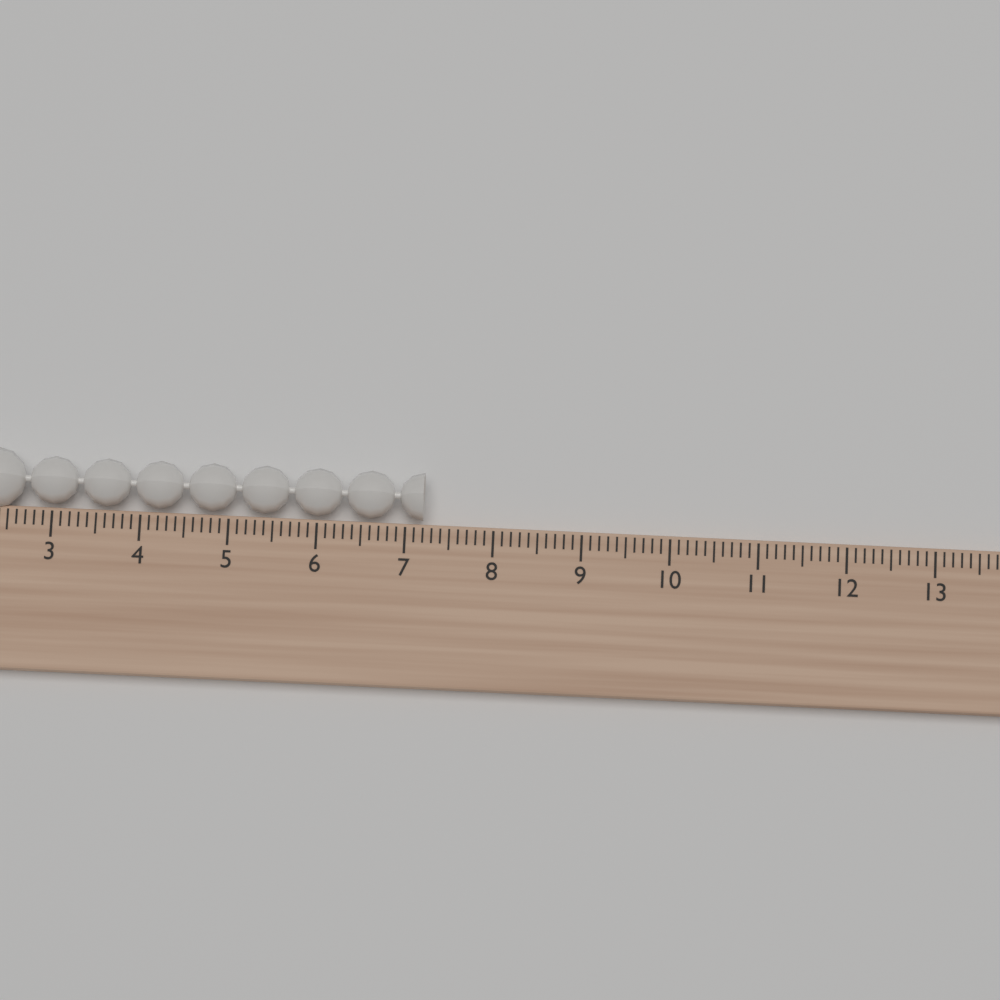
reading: 7.2 (no unit)
